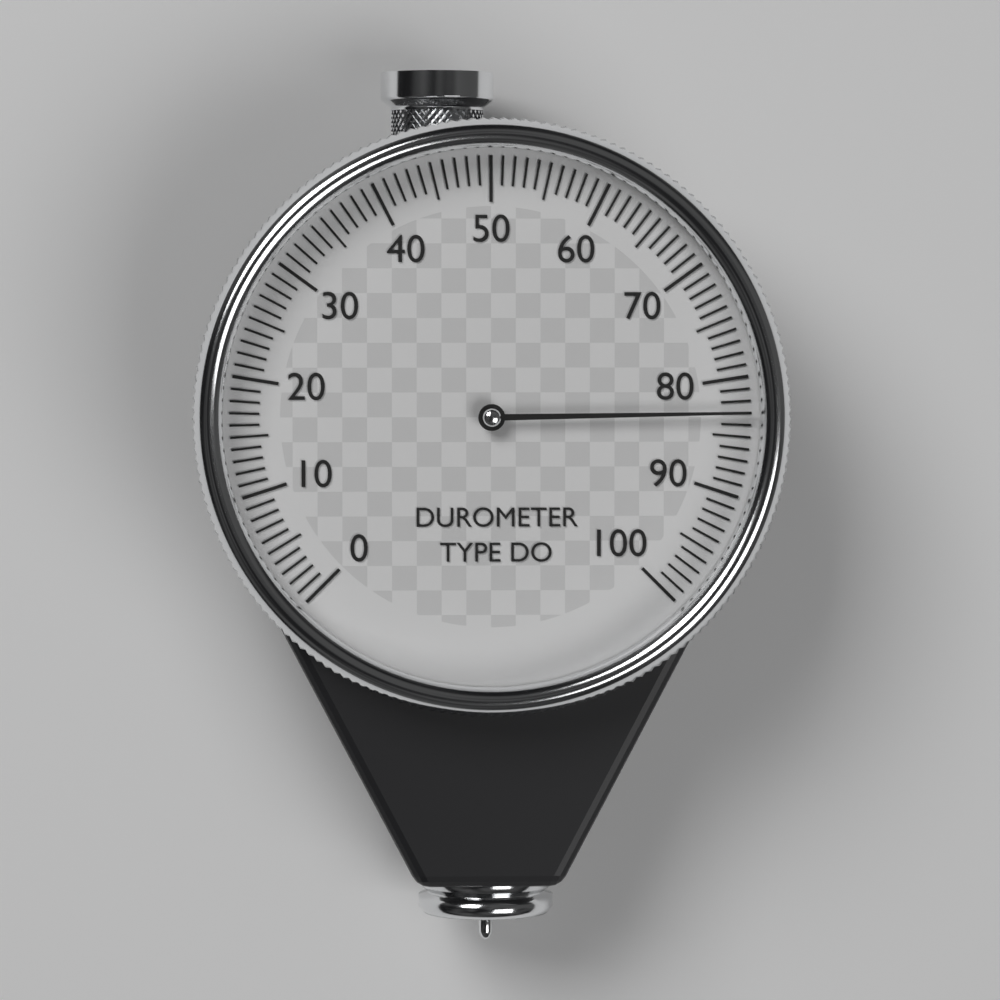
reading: 83 (no unit)
